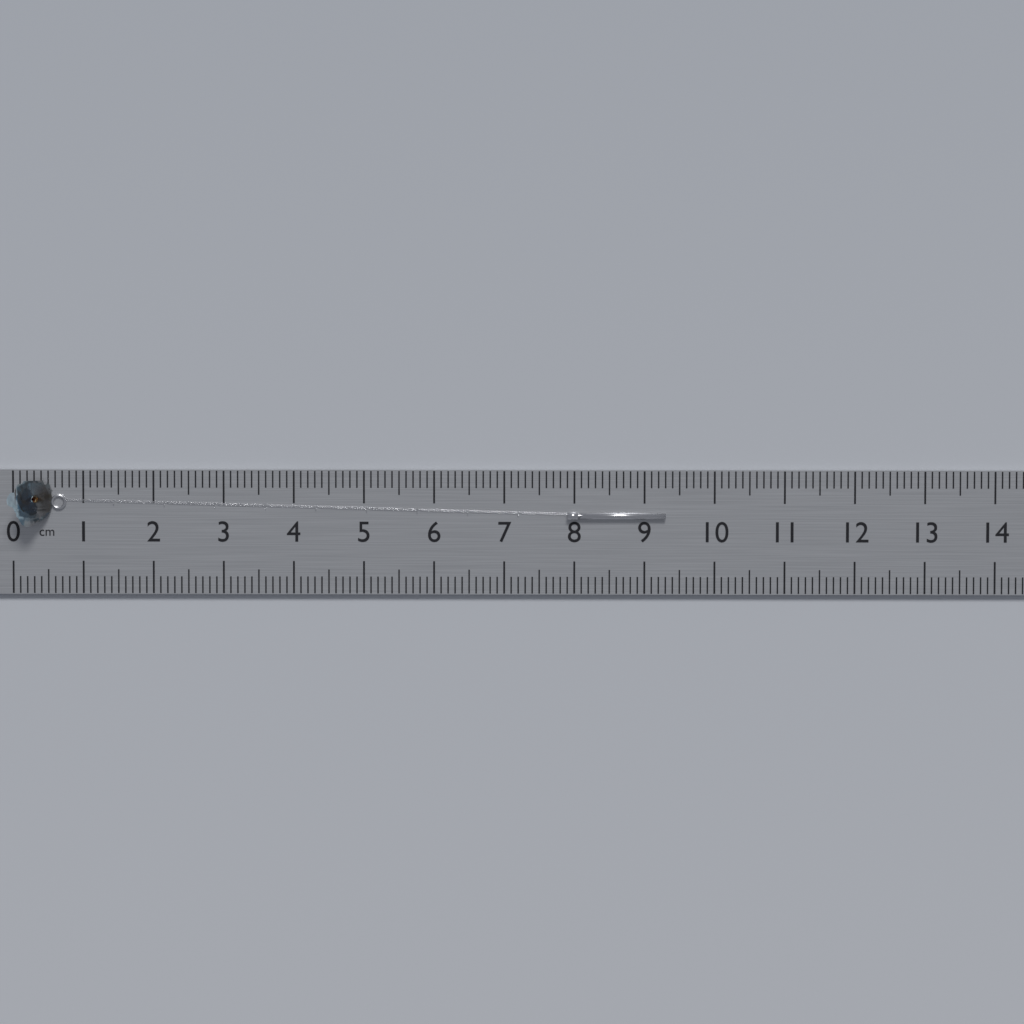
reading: 9.3 cm
